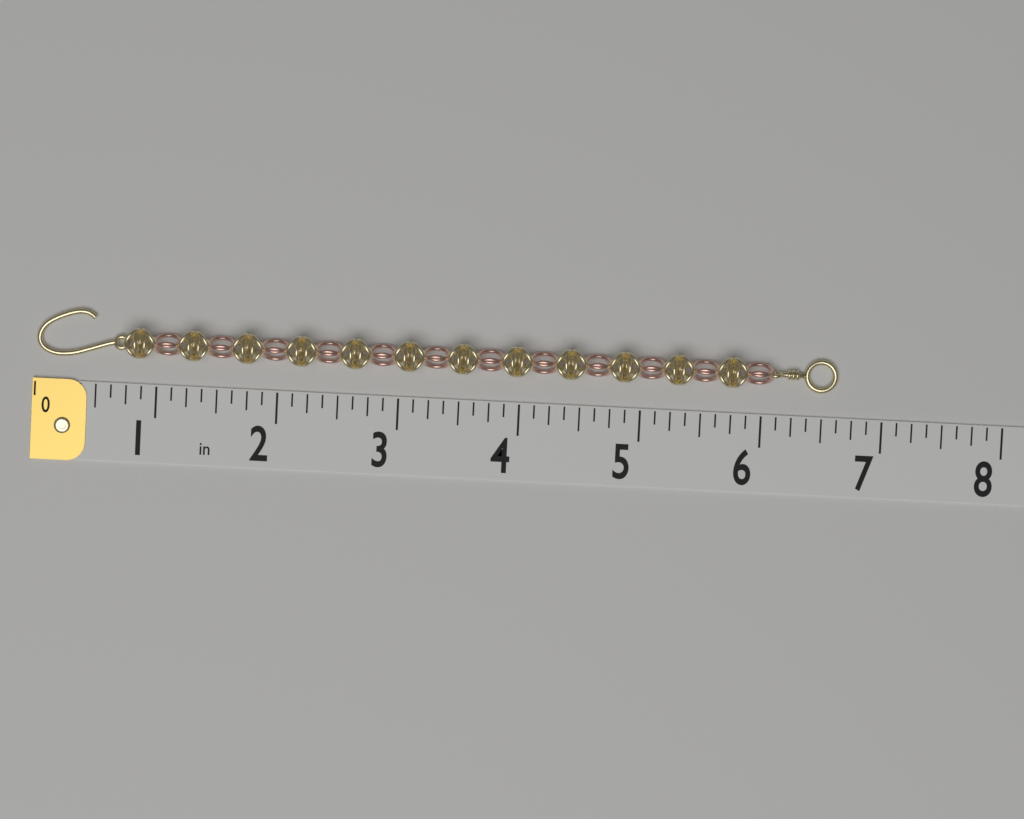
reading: 6.625 in
